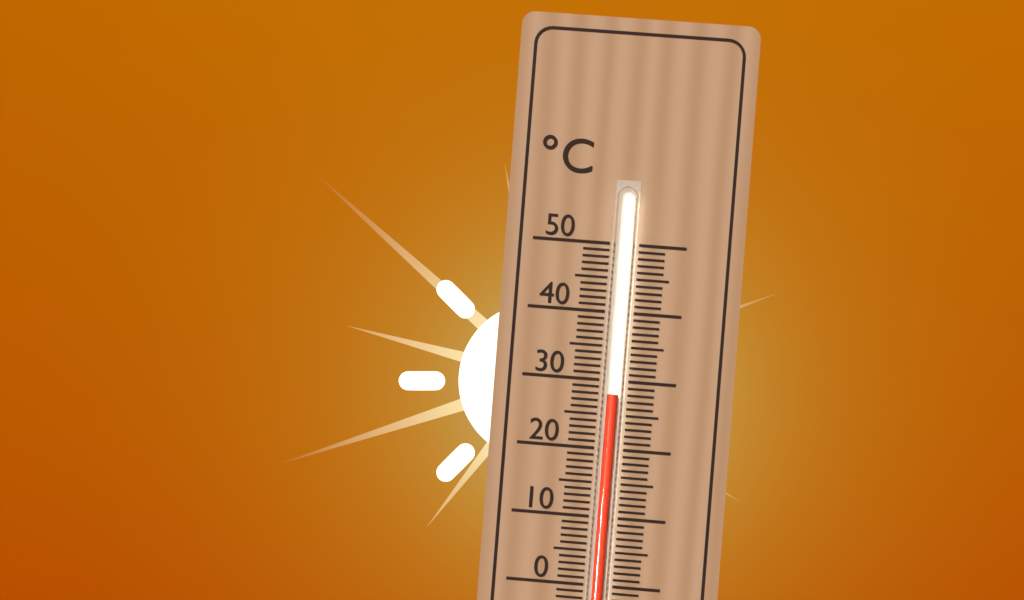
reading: 28 °C
